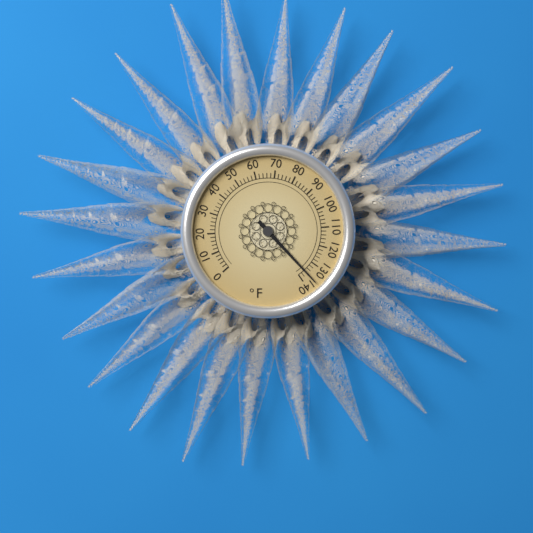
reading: 136 °F
